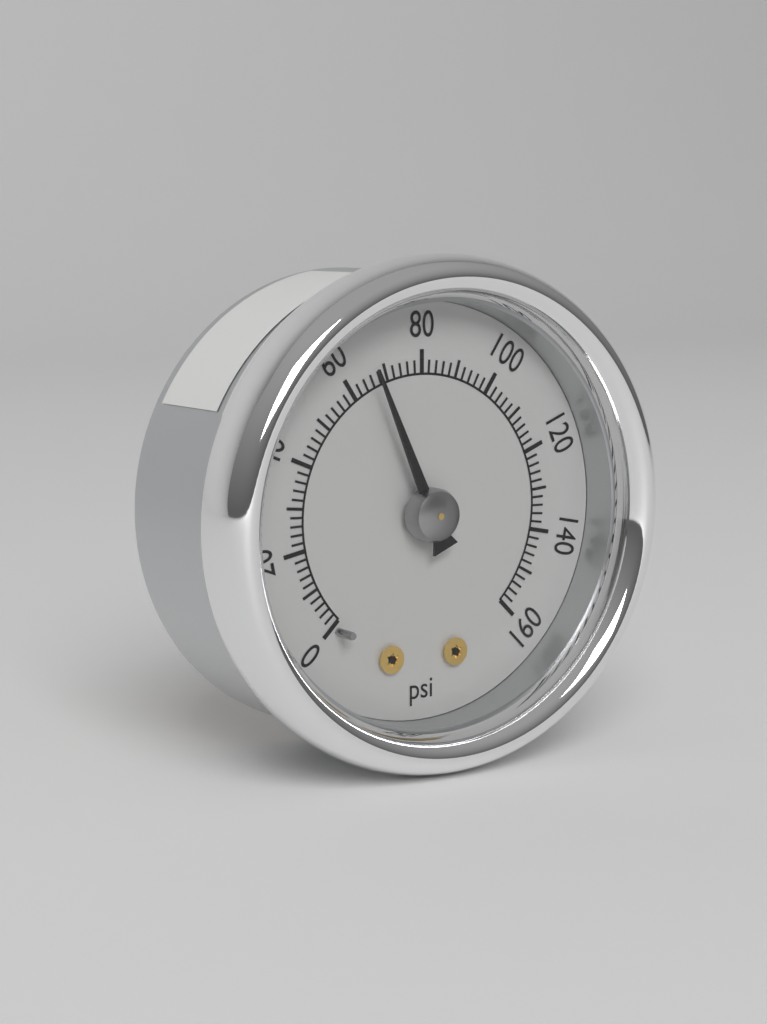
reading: 66 psi
